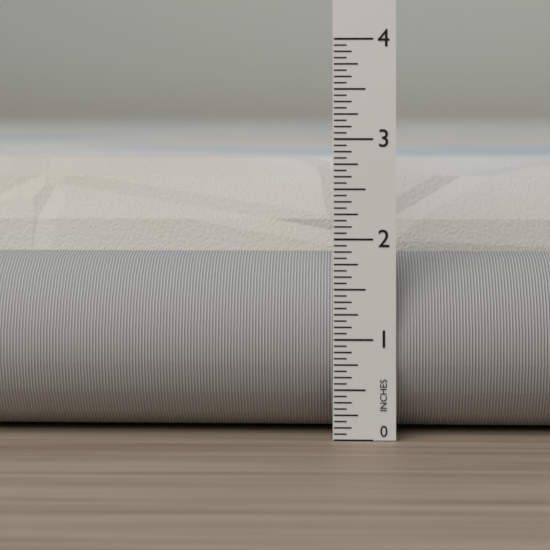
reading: 2.7500 in
